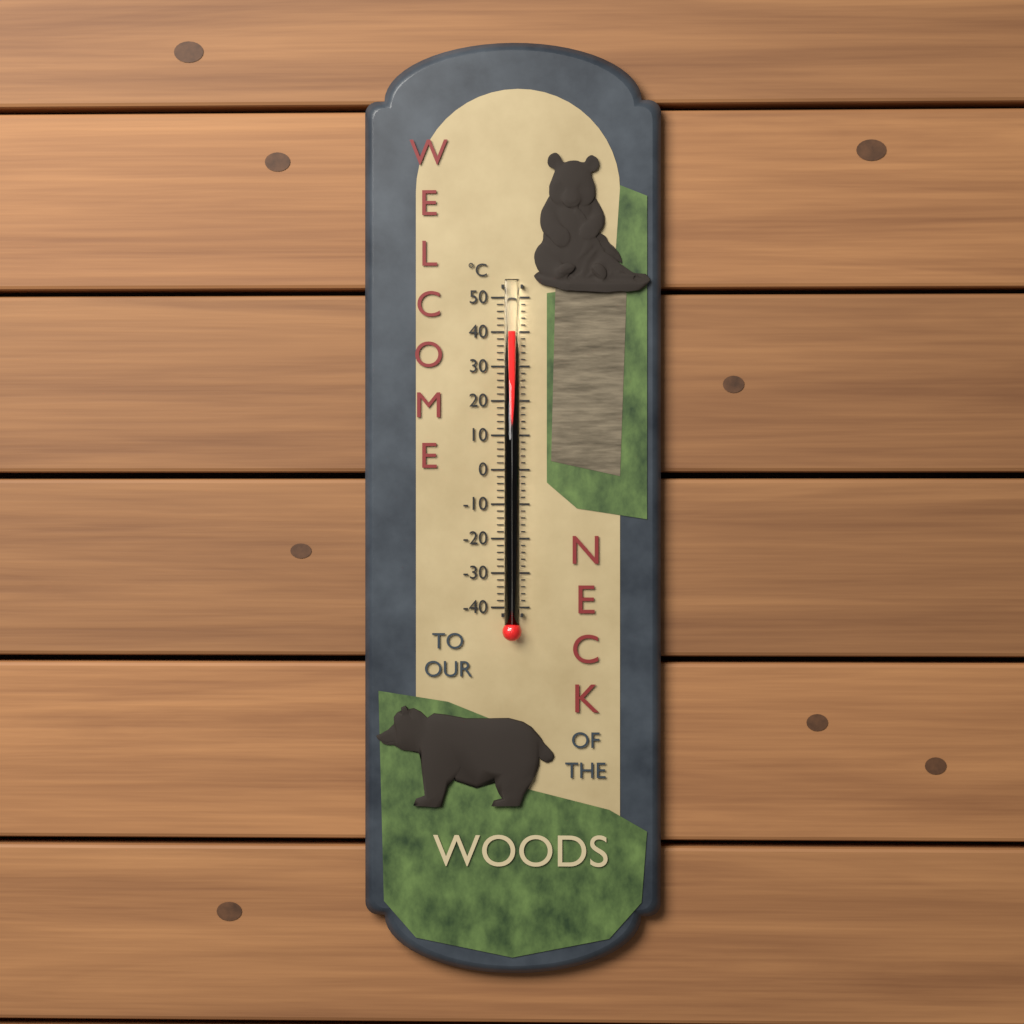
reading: 40 °C
